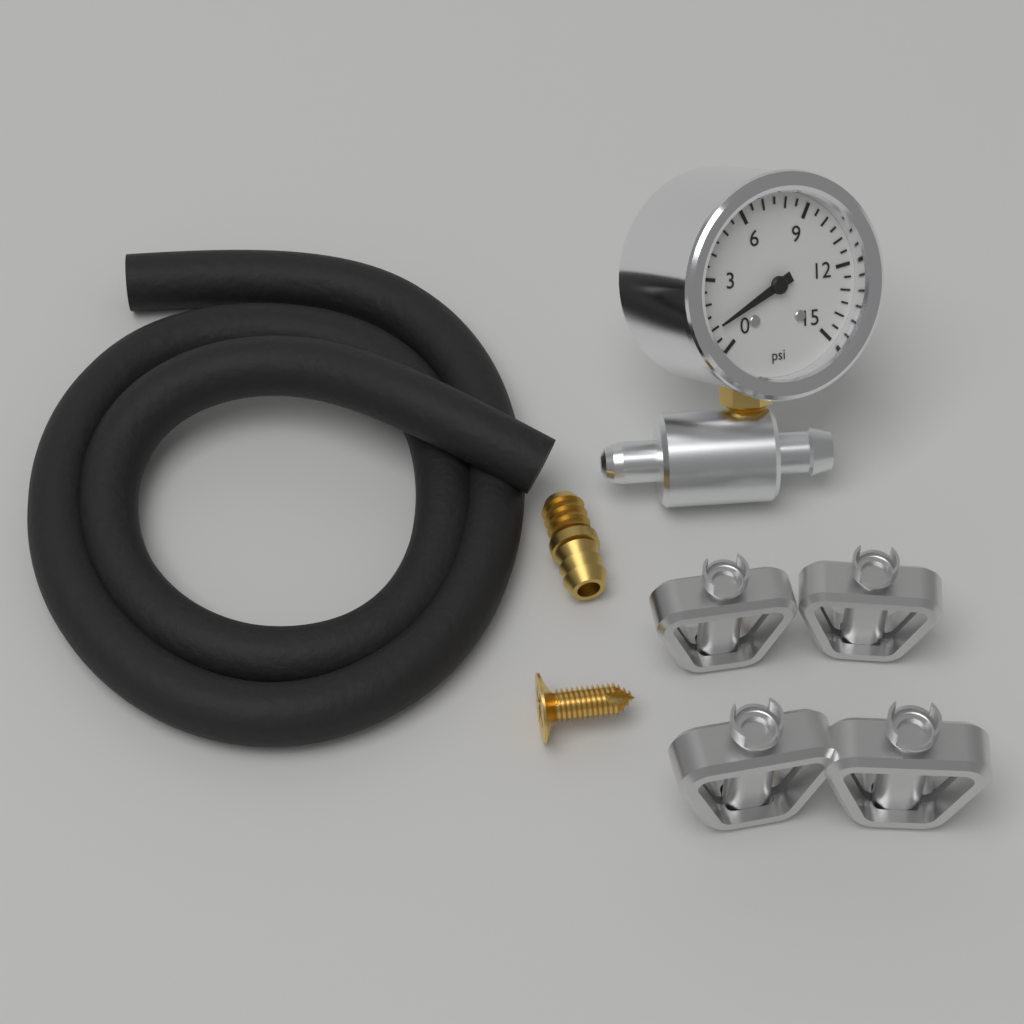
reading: 1.0 psi
